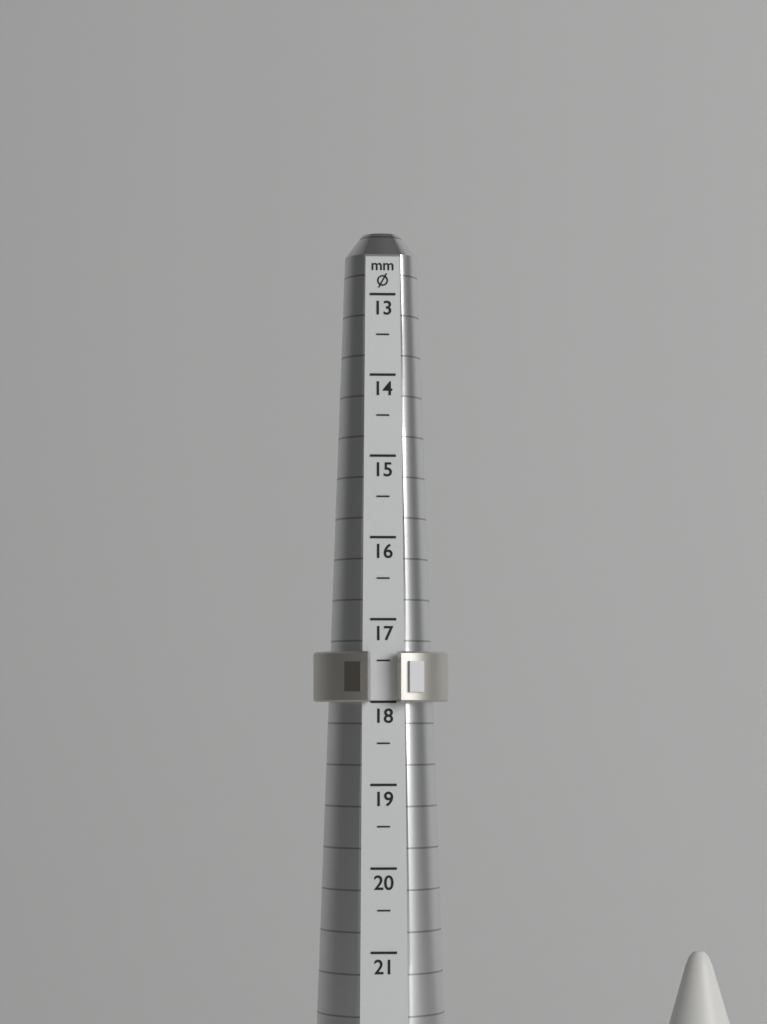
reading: 18.0 mm
